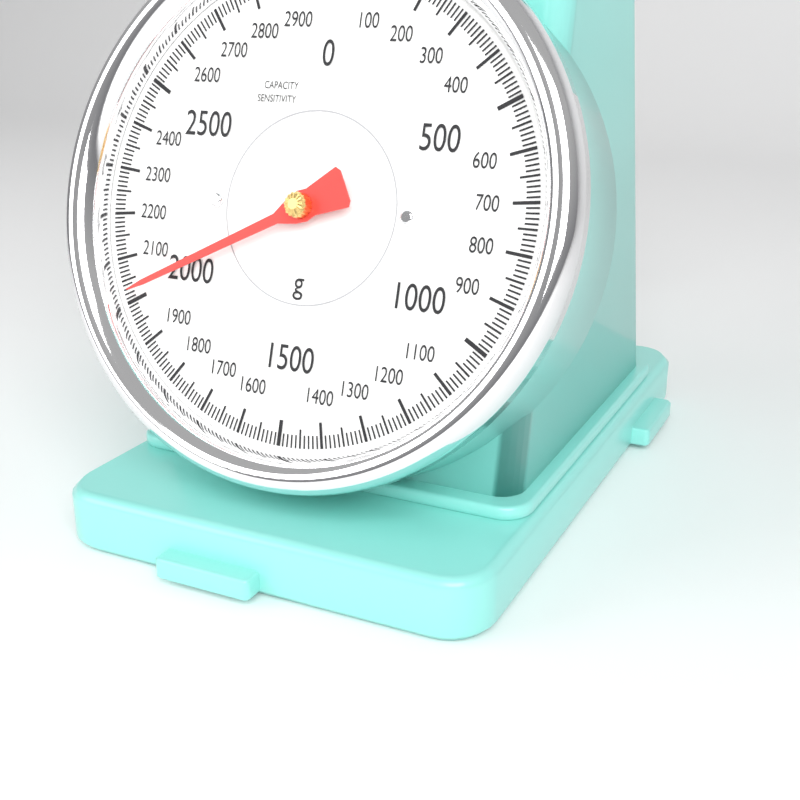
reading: 2020 g
